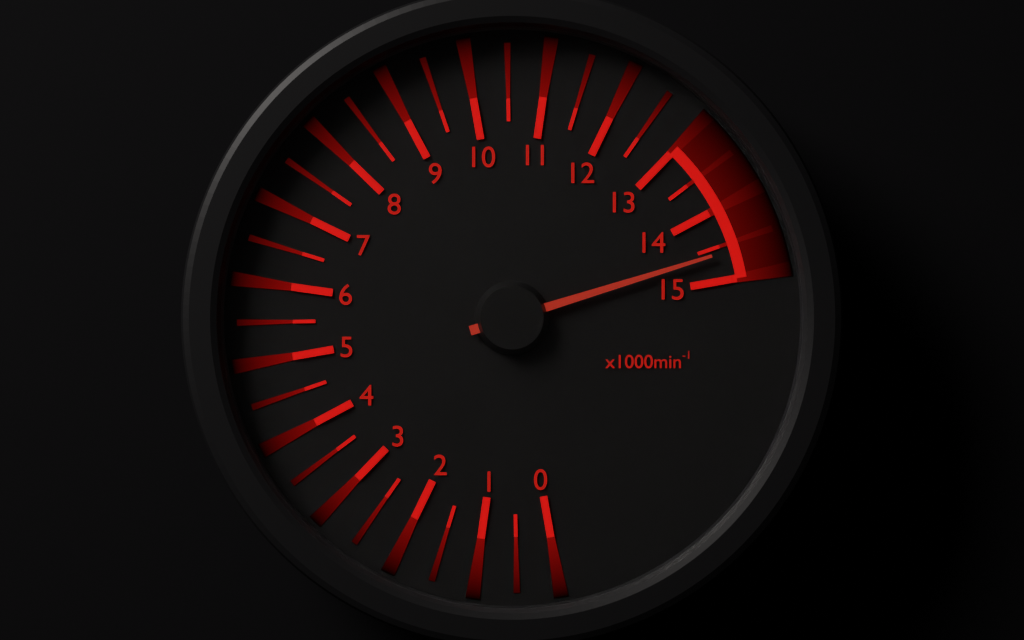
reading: 14600 min⁻¹
